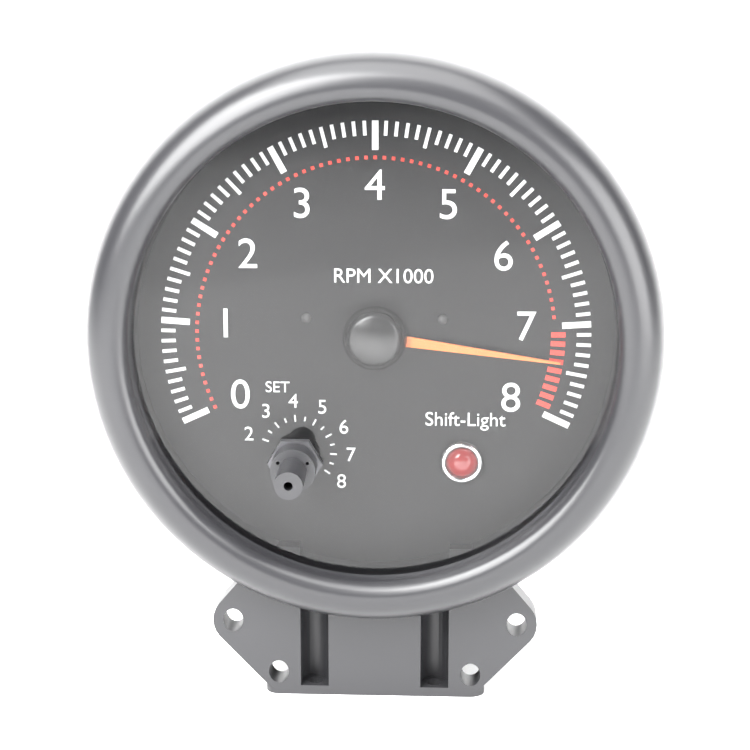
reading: 7.4 RPM x1000
